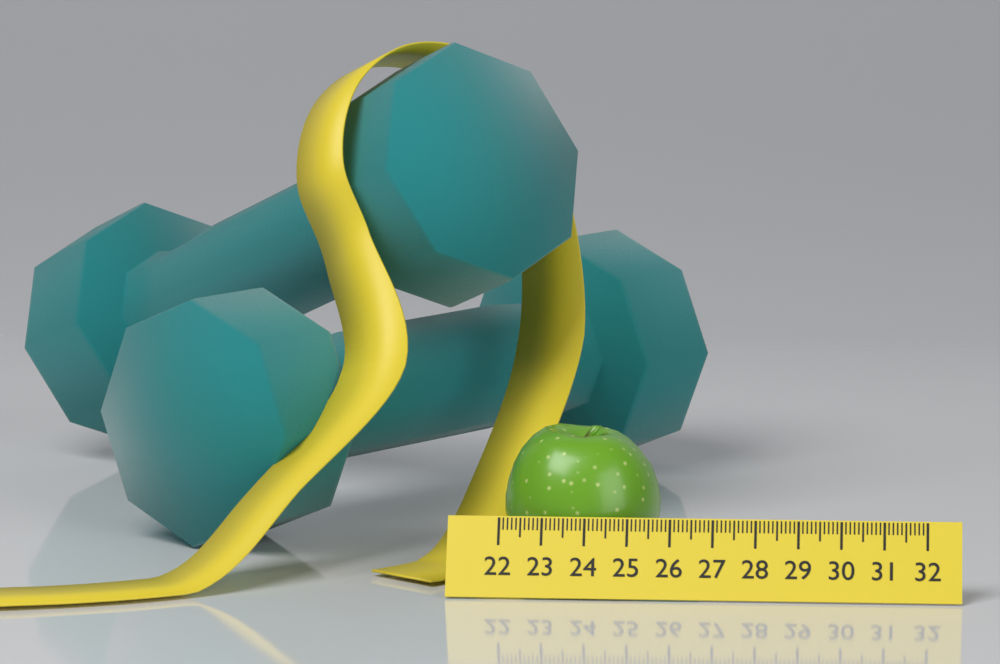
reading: 25.7 (no unit)
